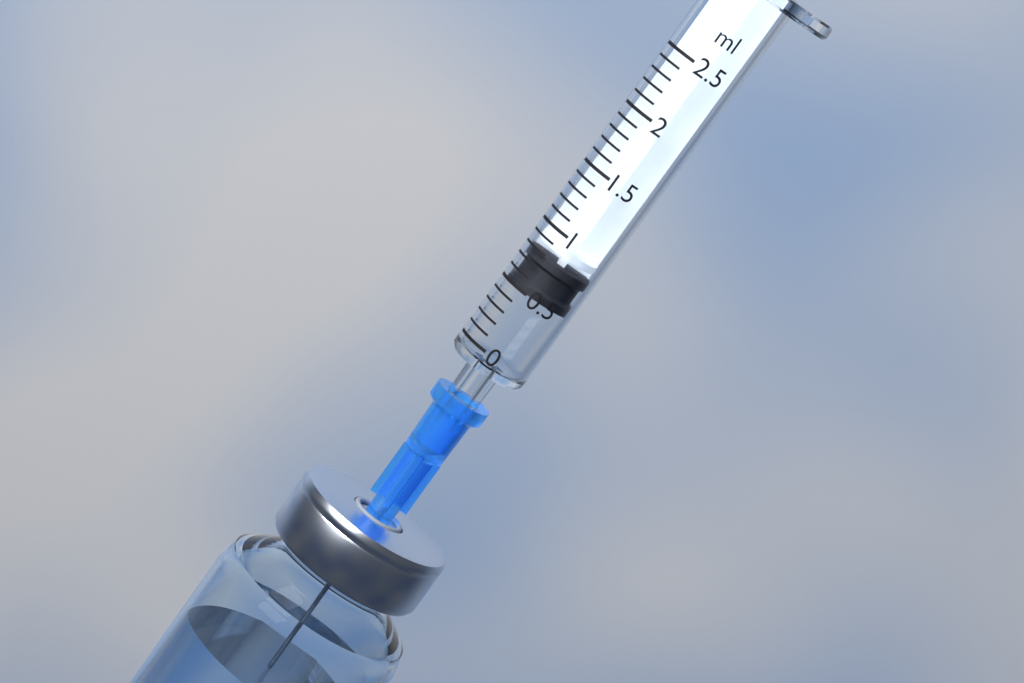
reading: 0.5 ml
